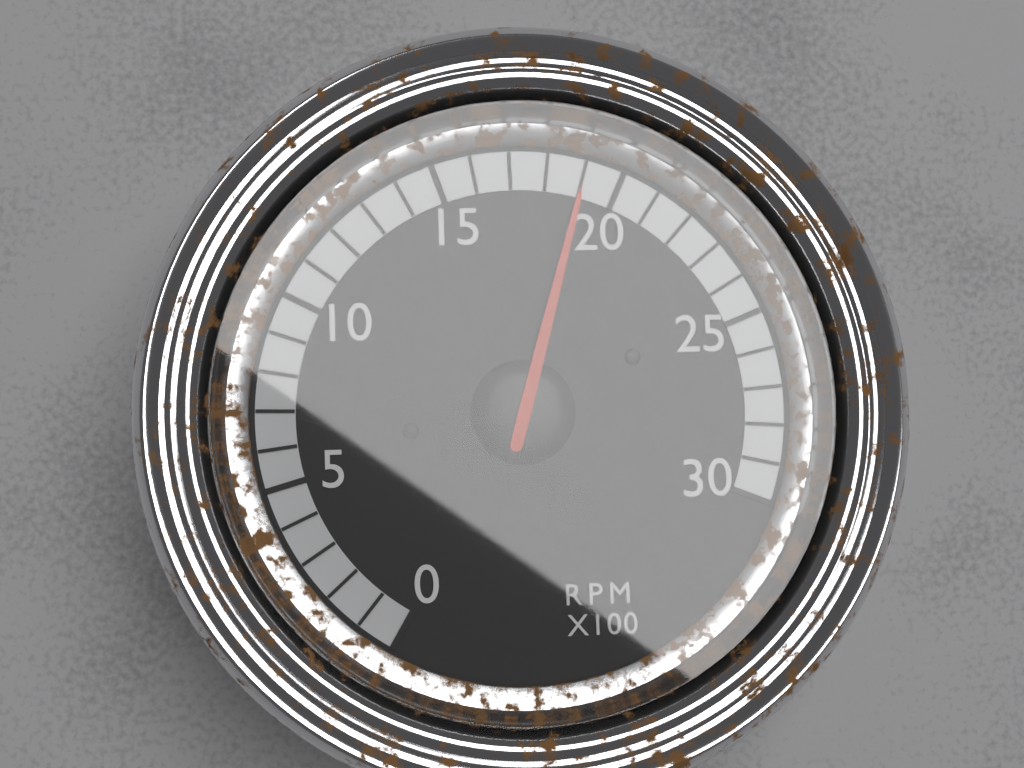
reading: 19 RPM x100
